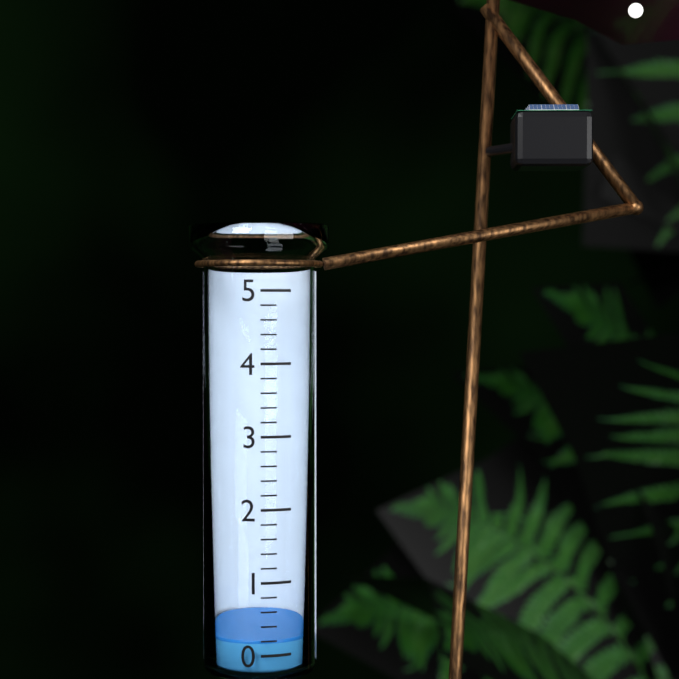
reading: 0.2 (no unit)
